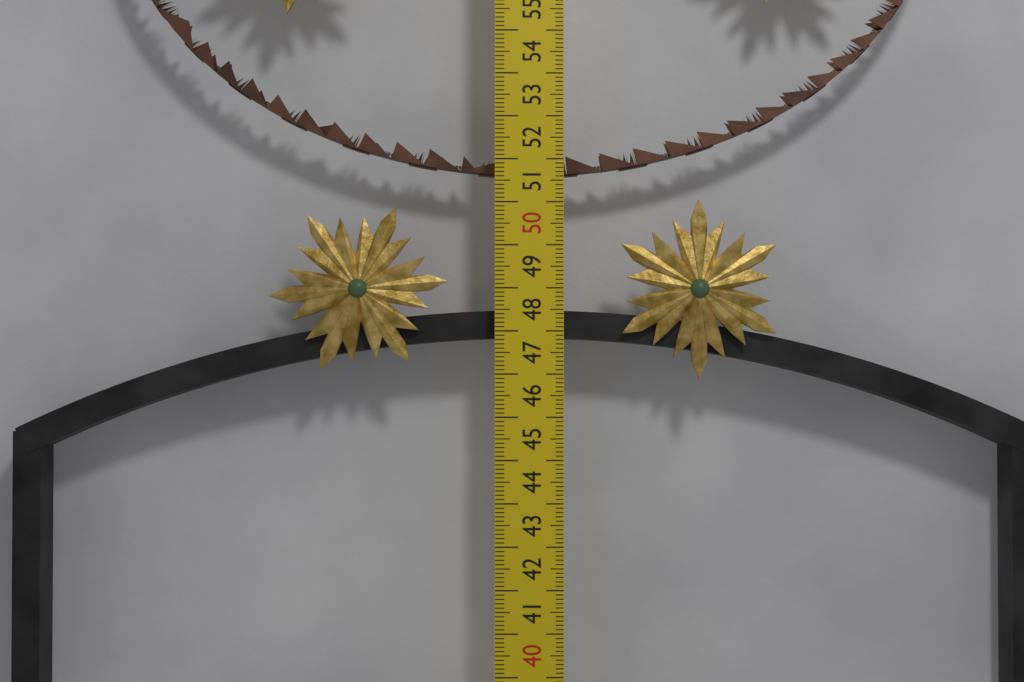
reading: 47.5 cm
